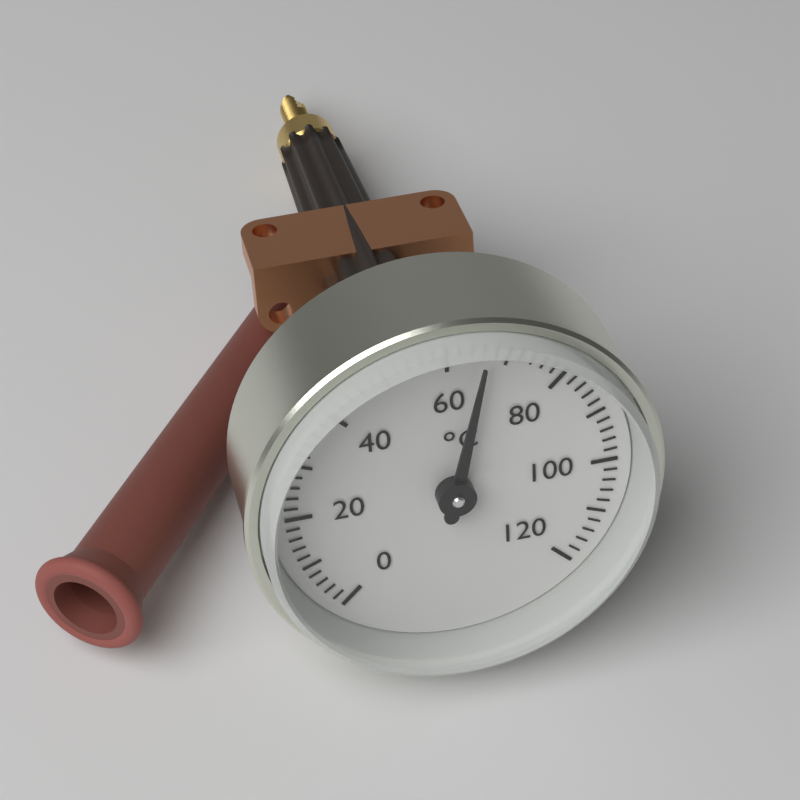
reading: 66 °C
